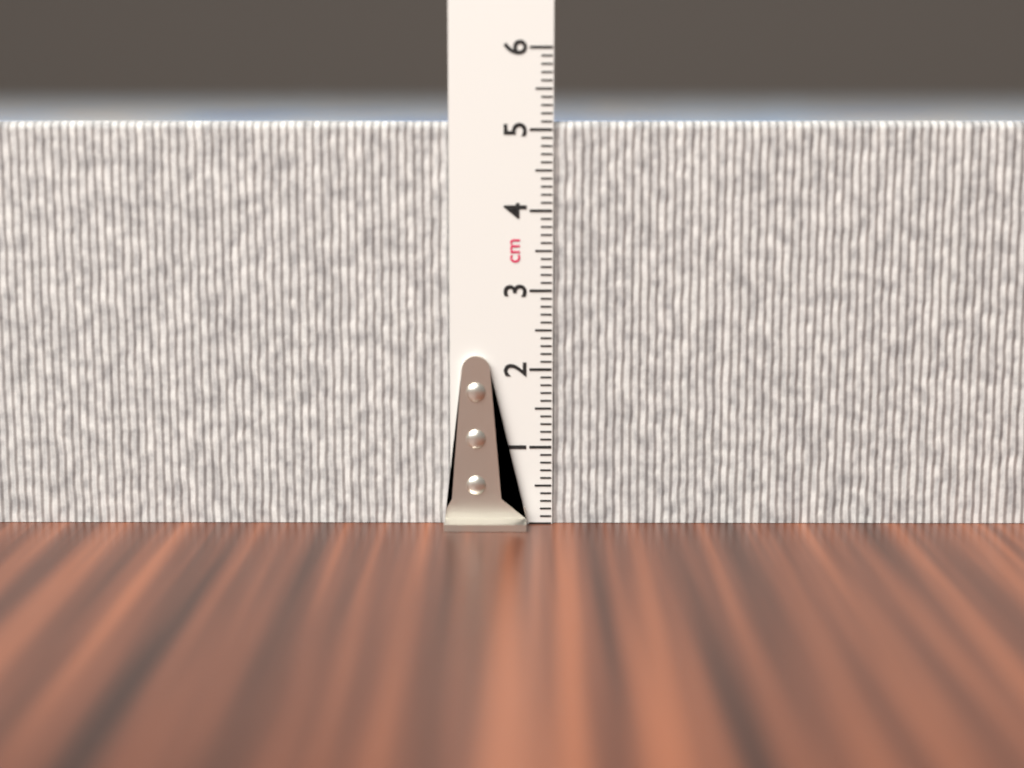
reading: 5.1 cm
